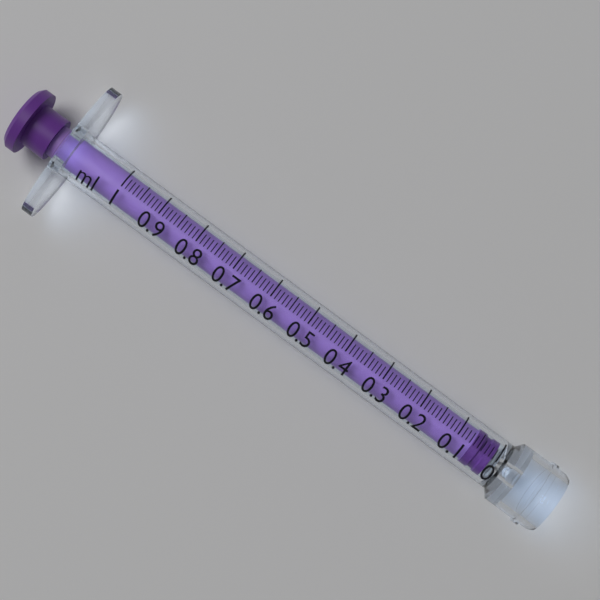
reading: 0.01 ml
